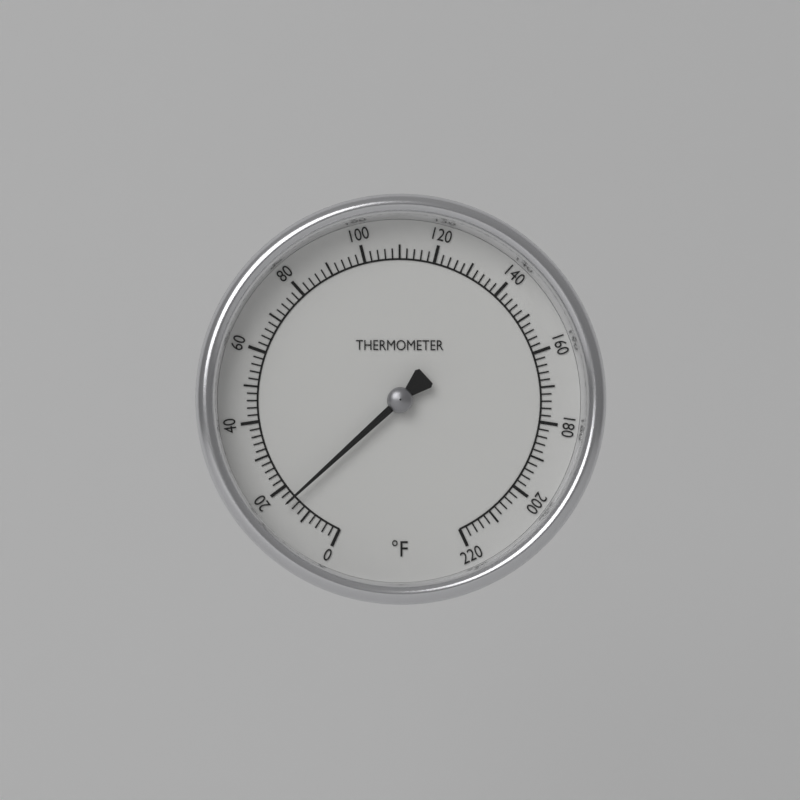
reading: 16 °F
